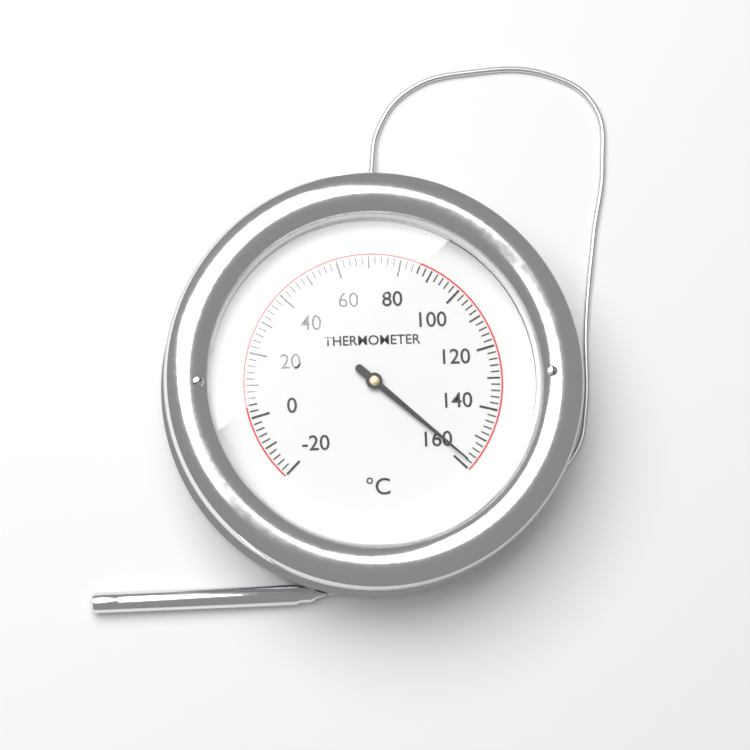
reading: 158 °C
